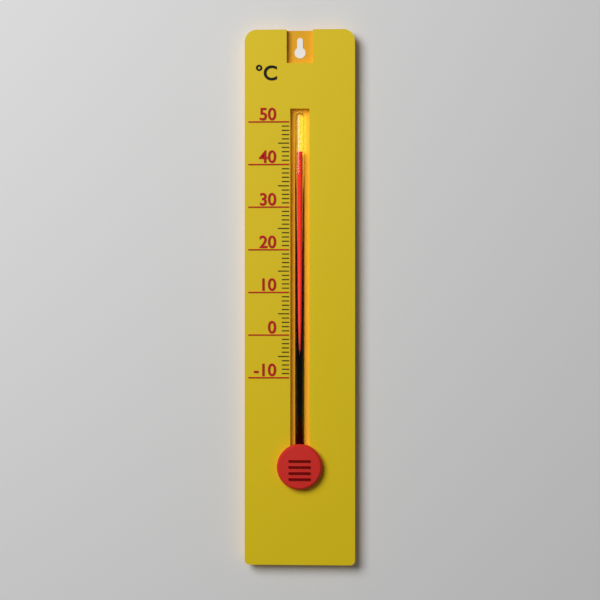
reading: 43 °C
